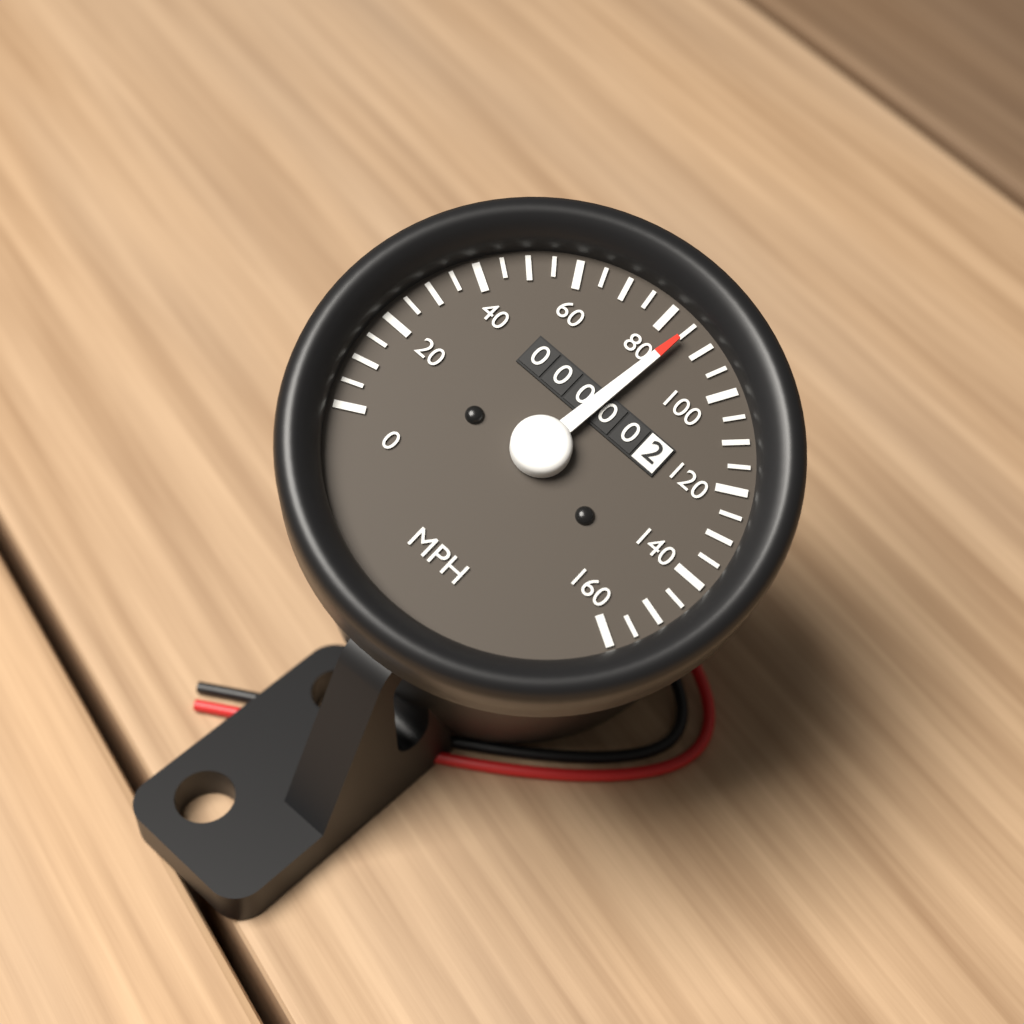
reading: 85 MPH
